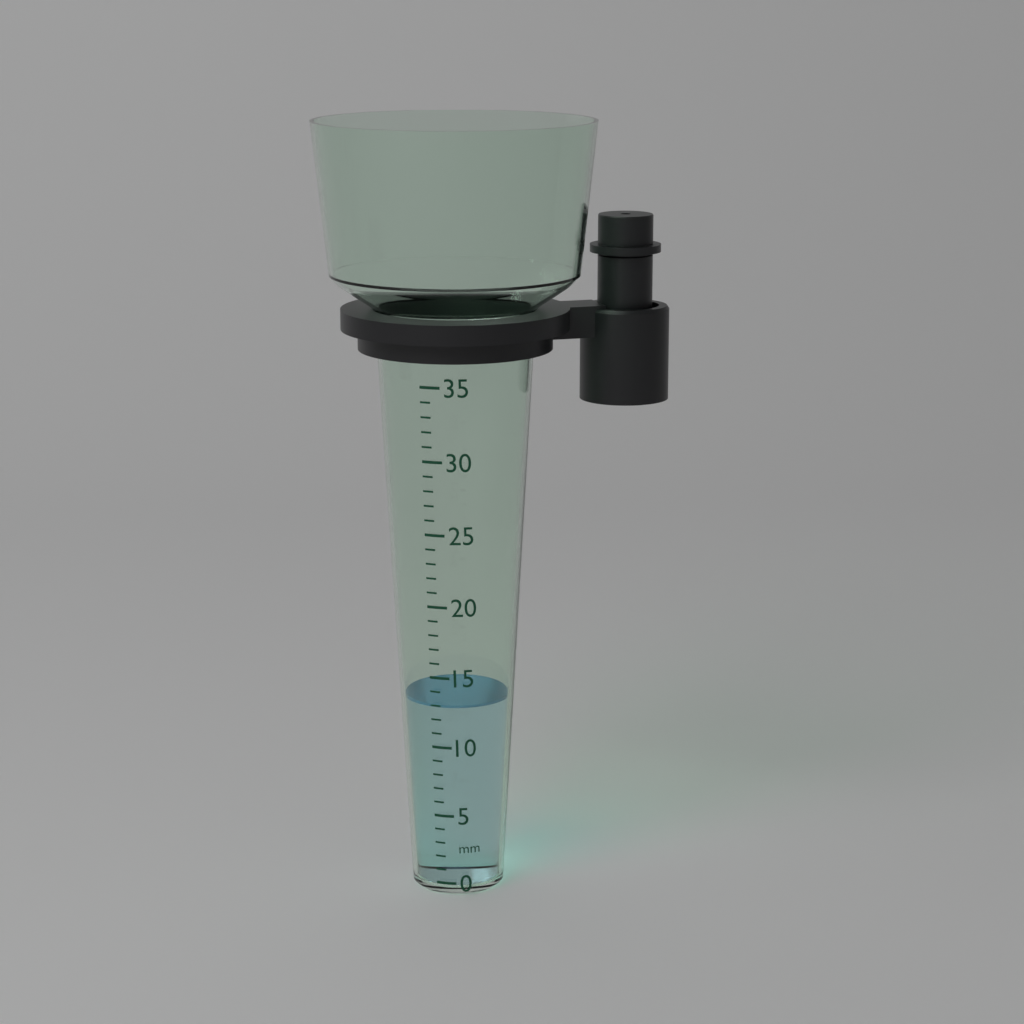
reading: 13 mm
